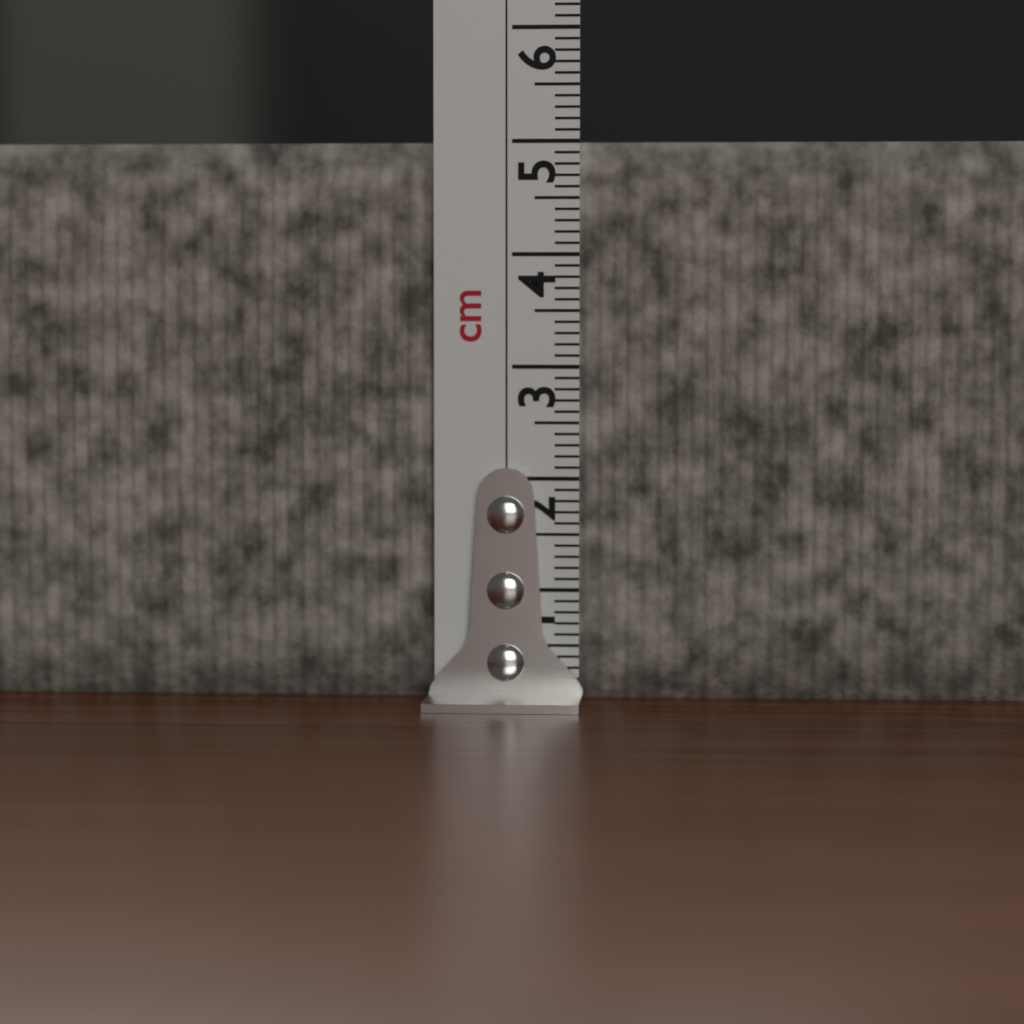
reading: 5.0 cm
